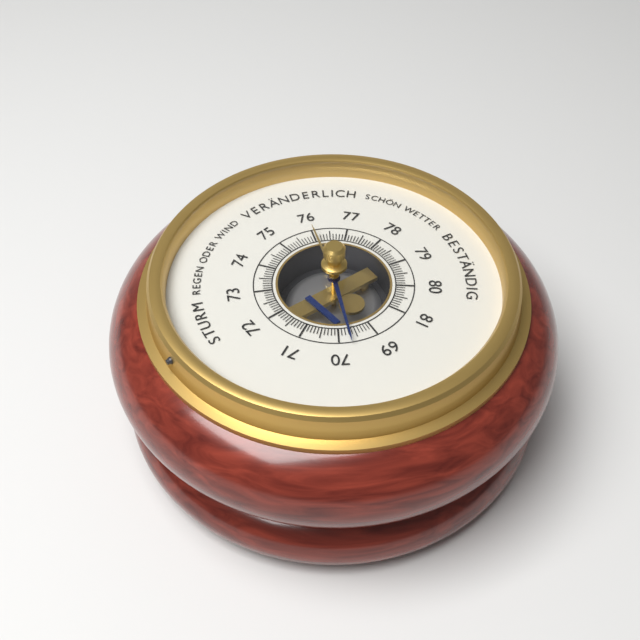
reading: 69.7 (no unit)
